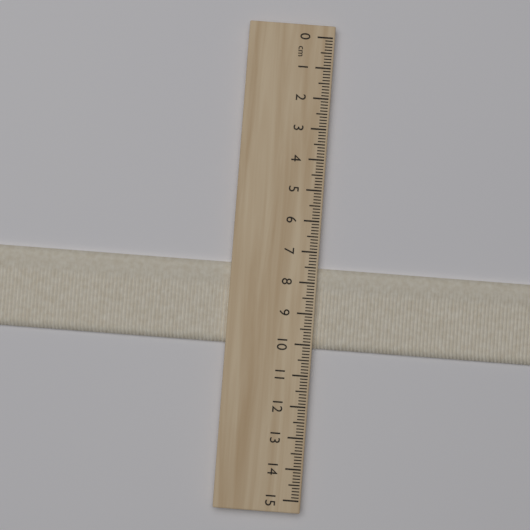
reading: 10.1 cm
